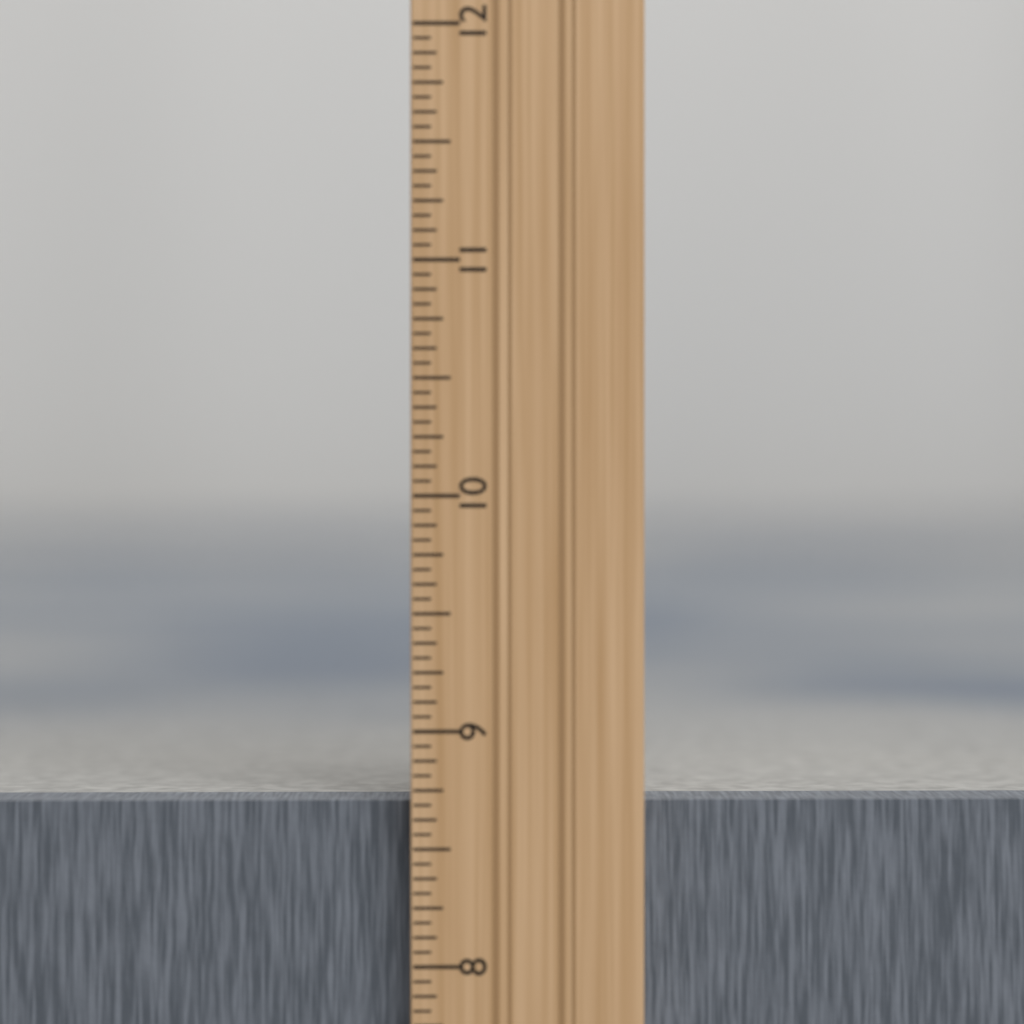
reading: 8.6875 in
